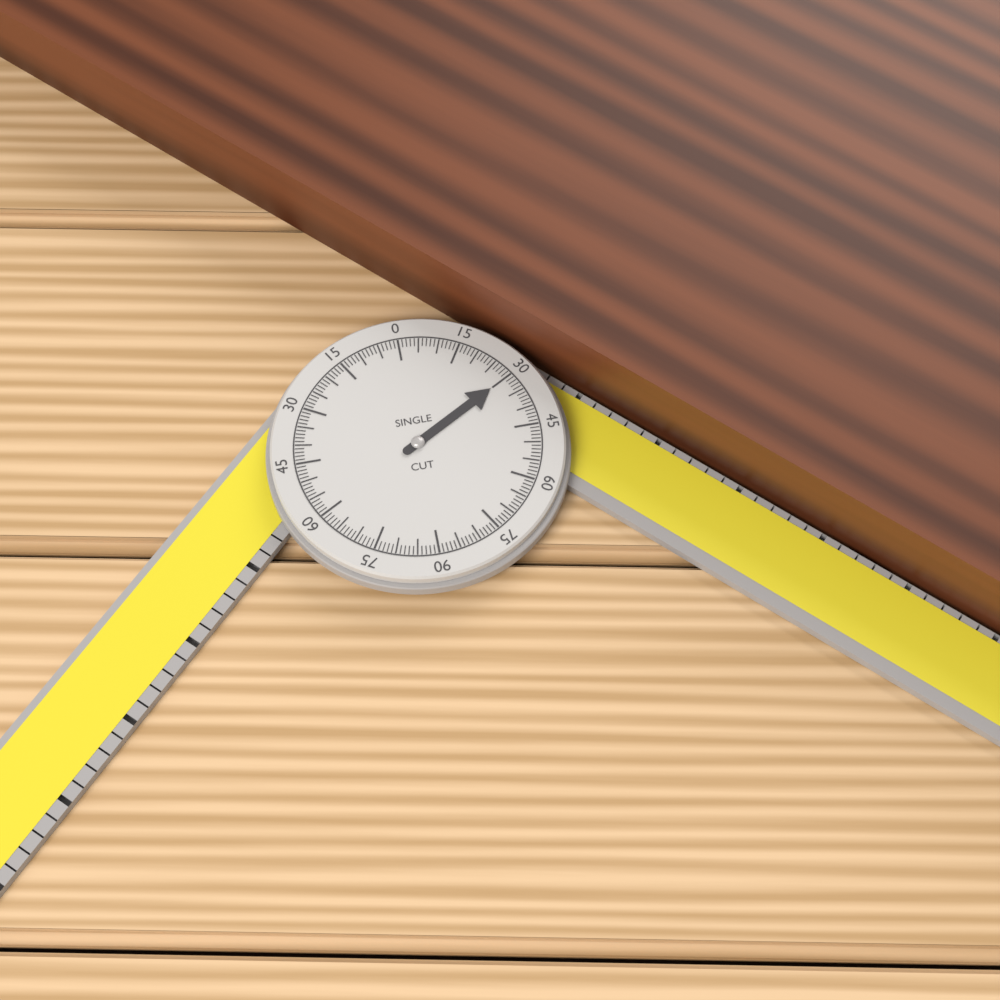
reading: 30 °
